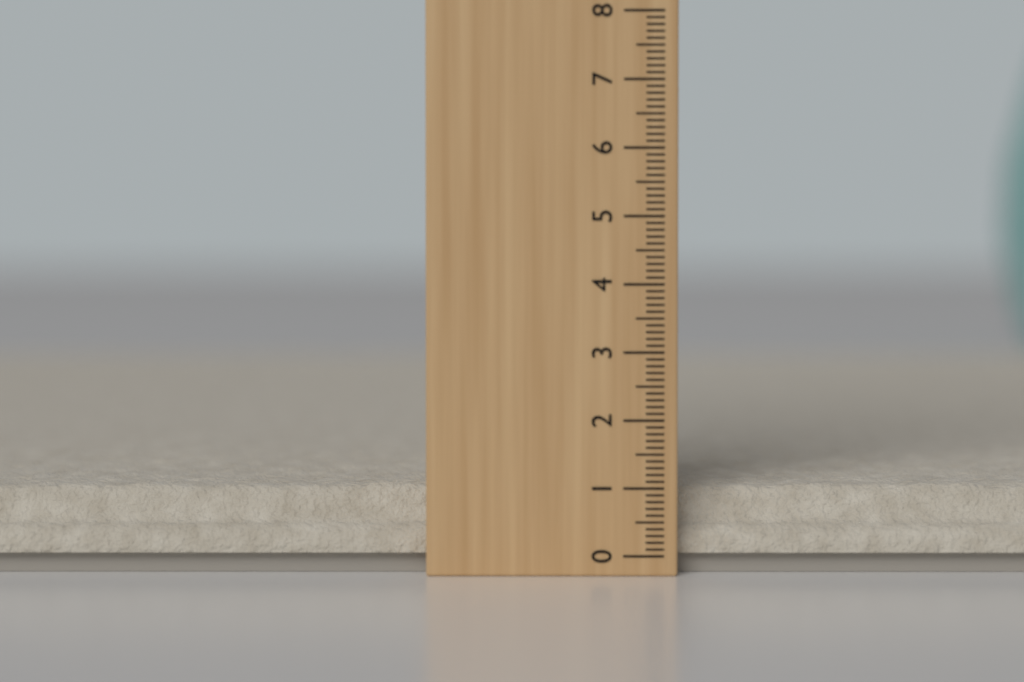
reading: 1.0 (no unit)
